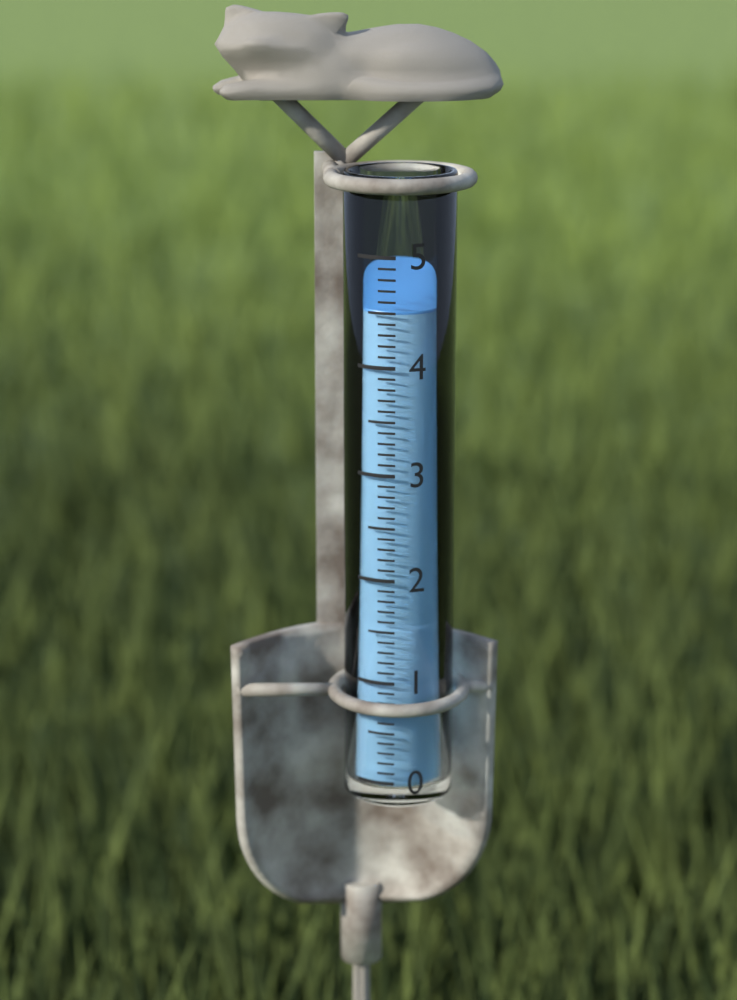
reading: 4.5 (no unit)
